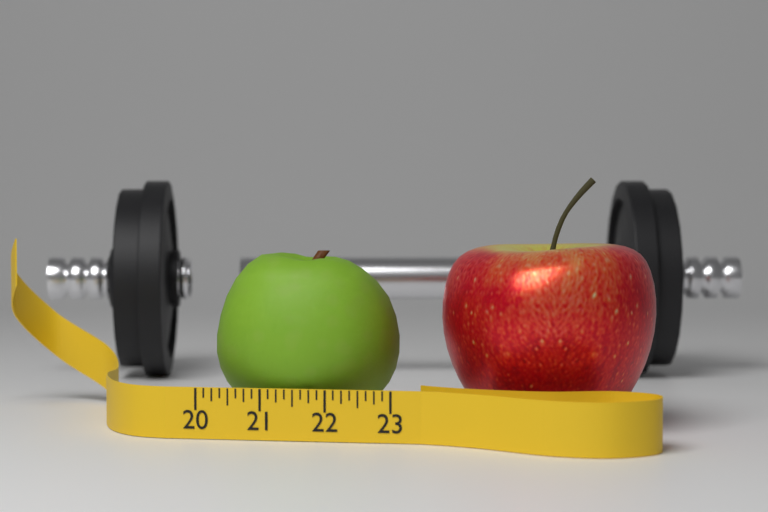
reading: 22.875 (no unit)
